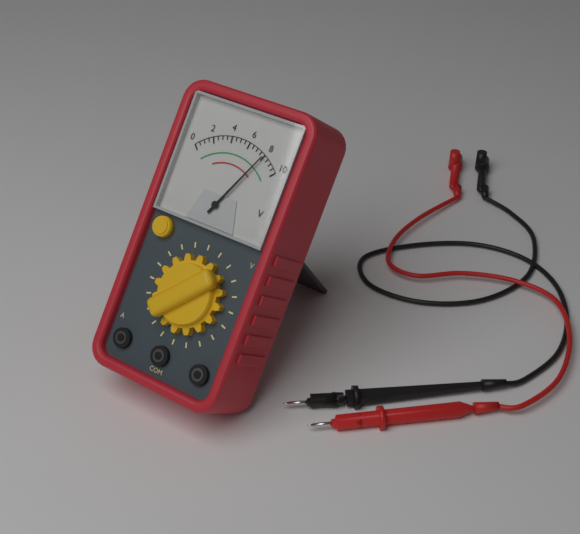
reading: 8.0 V
